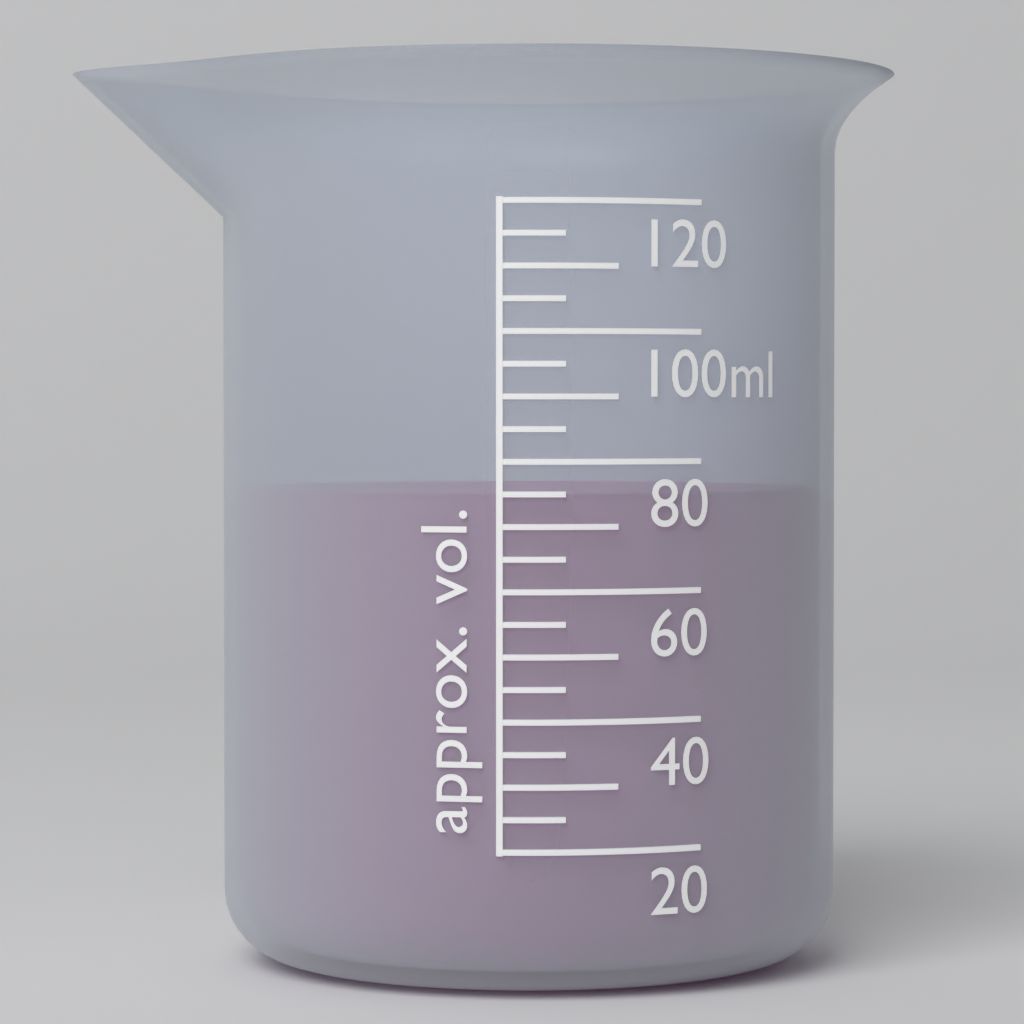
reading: 75 ml
